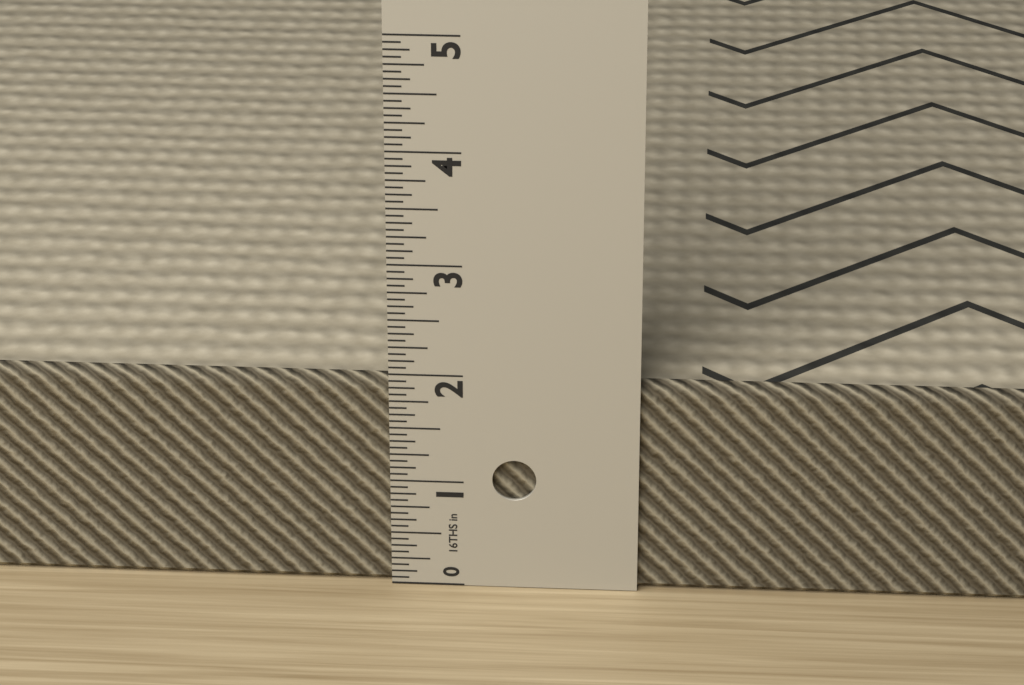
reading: 1.9375 in
